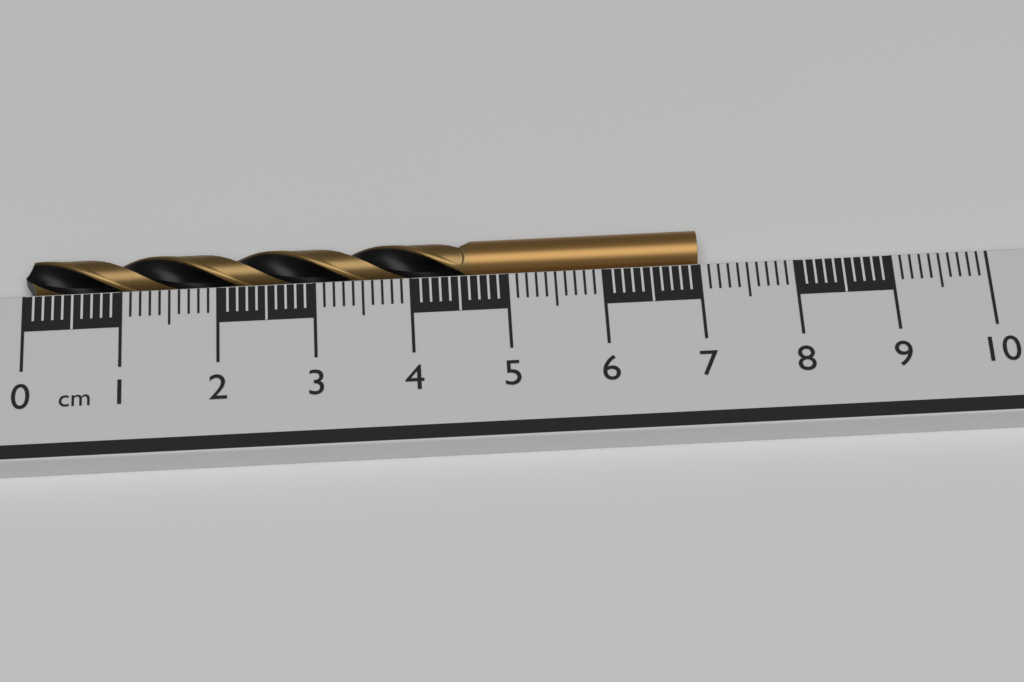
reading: 7.0 cm
